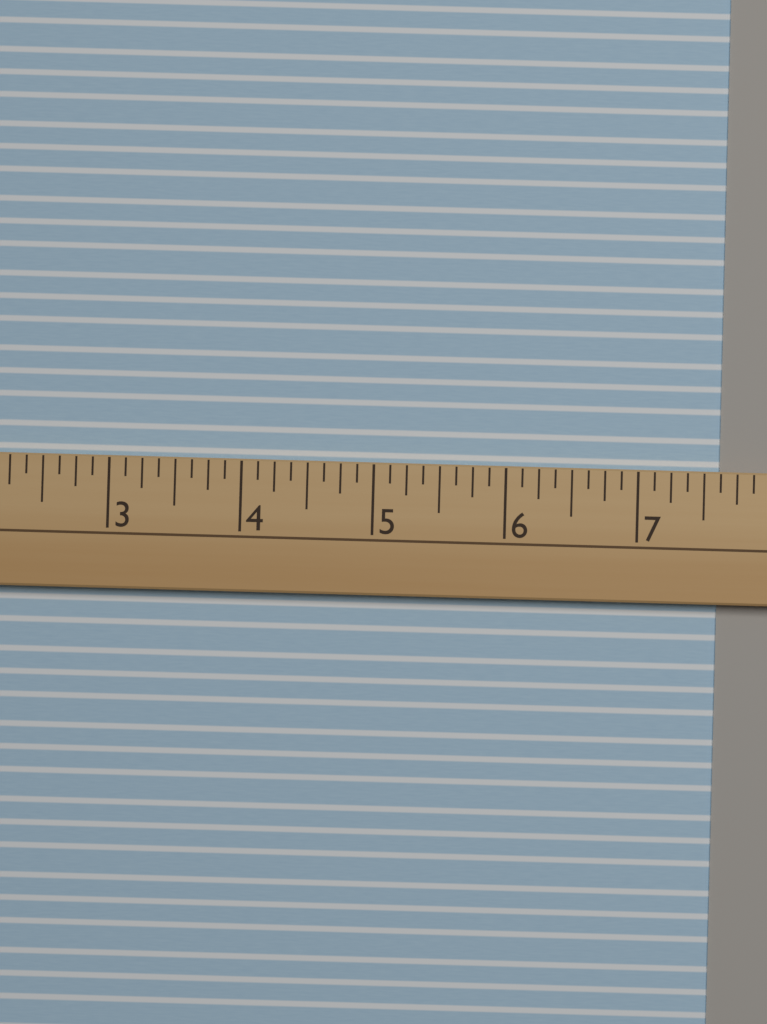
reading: 7.625 (no unit)
